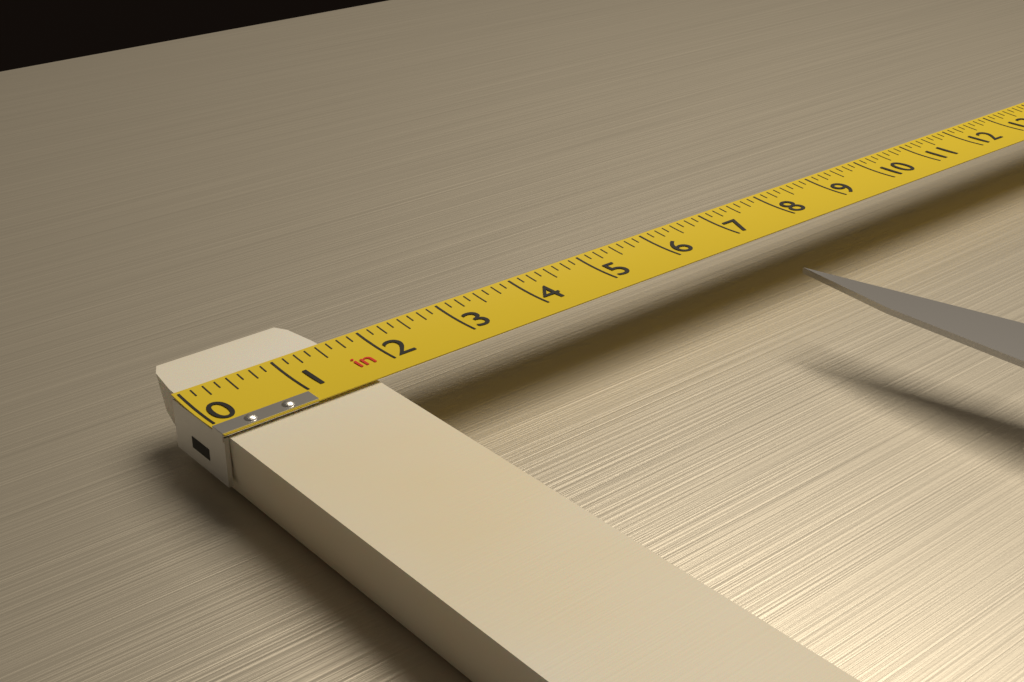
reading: 1.625 in
